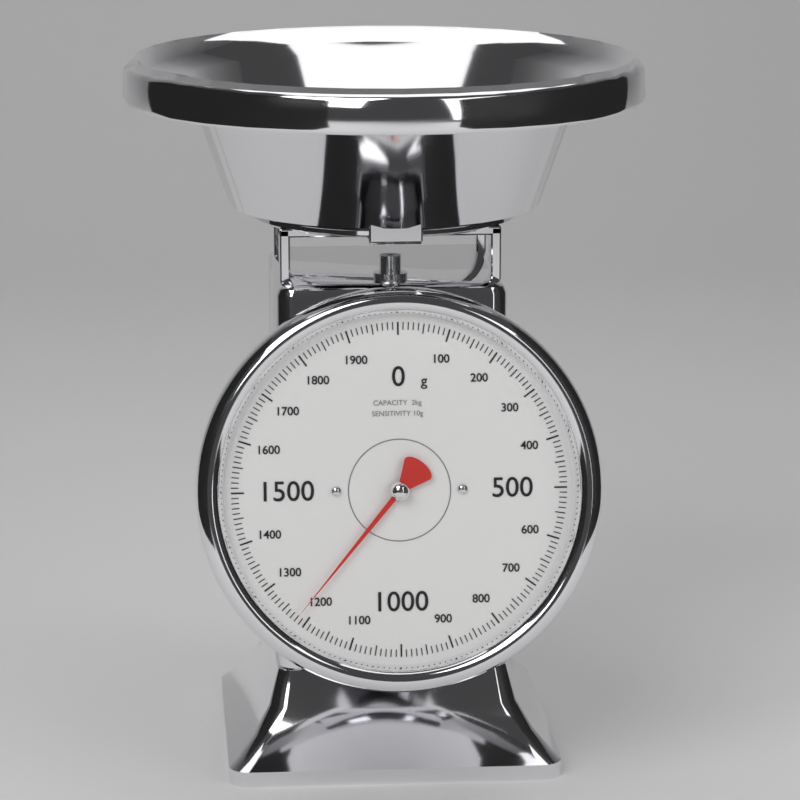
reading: 1220 g
